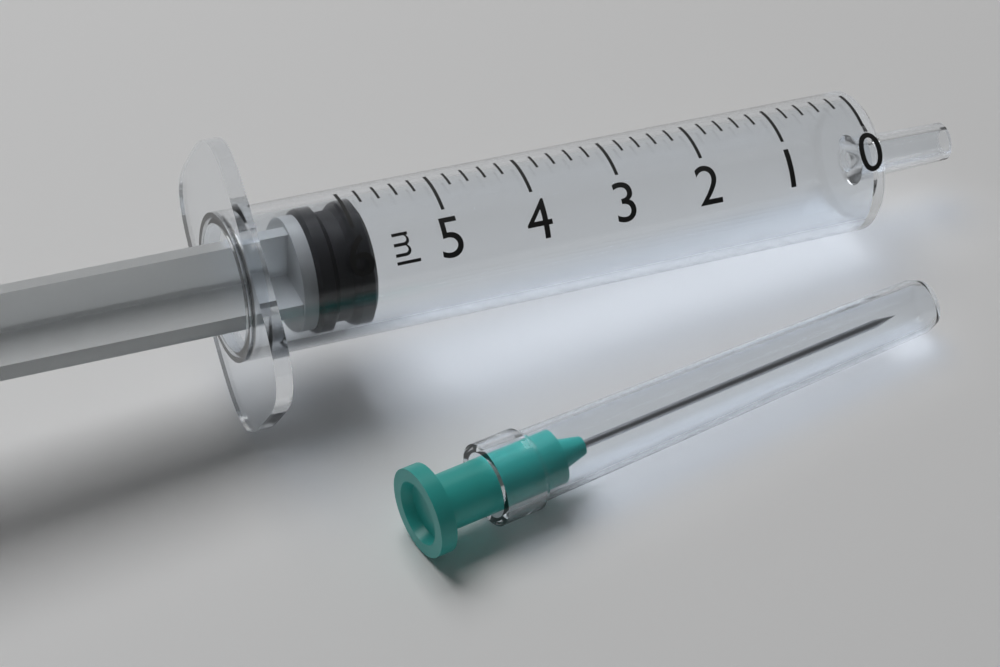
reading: 5.8 ml
